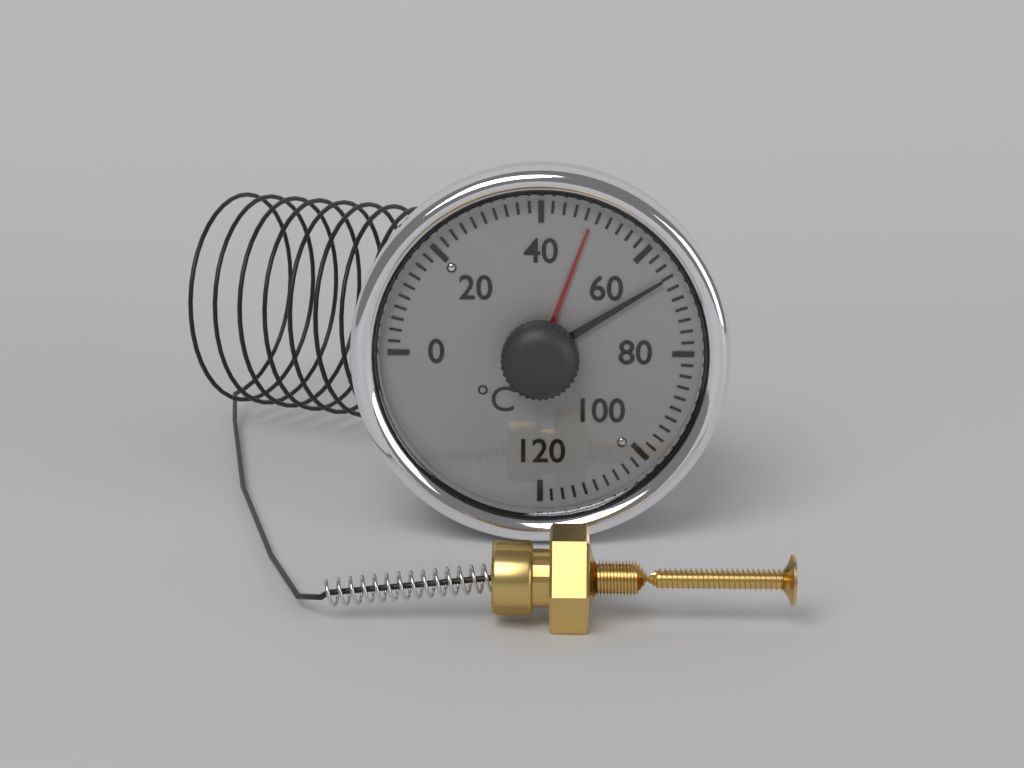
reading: 66 °C
